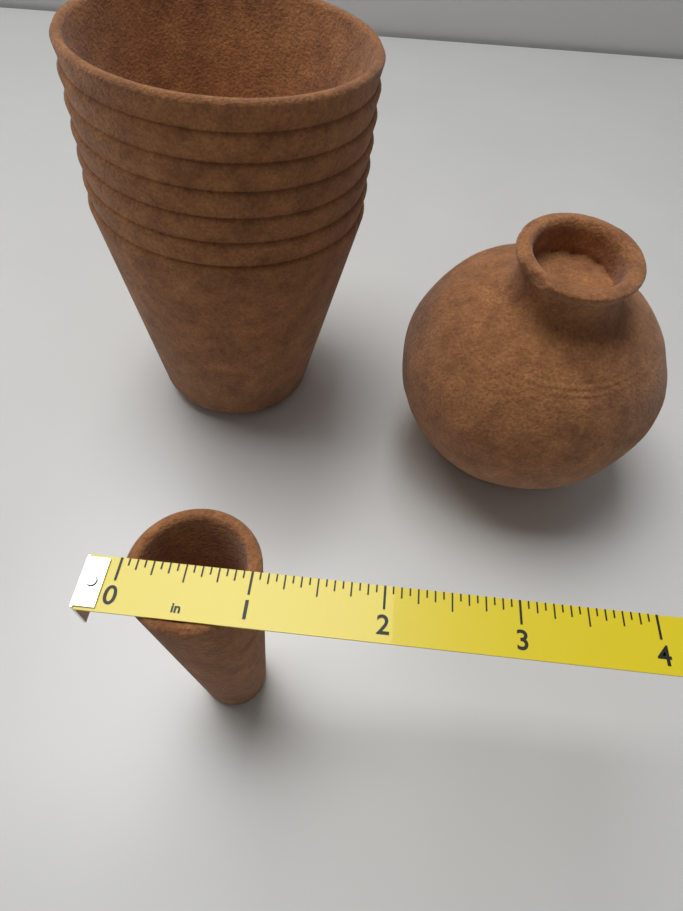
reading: 1.0625 in
